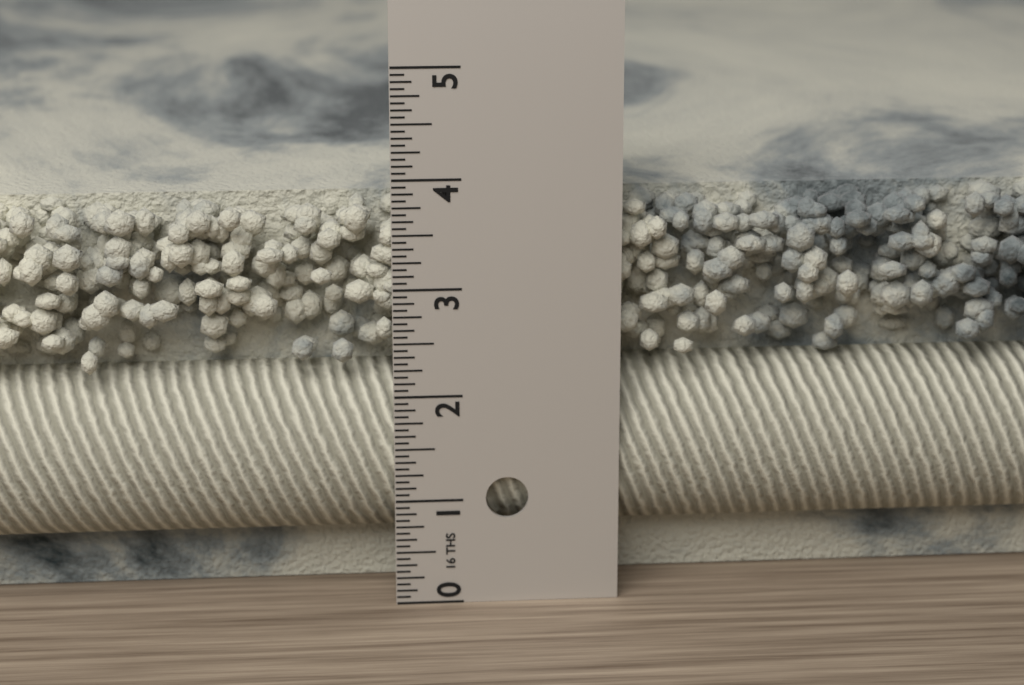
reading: 3.7500 in
